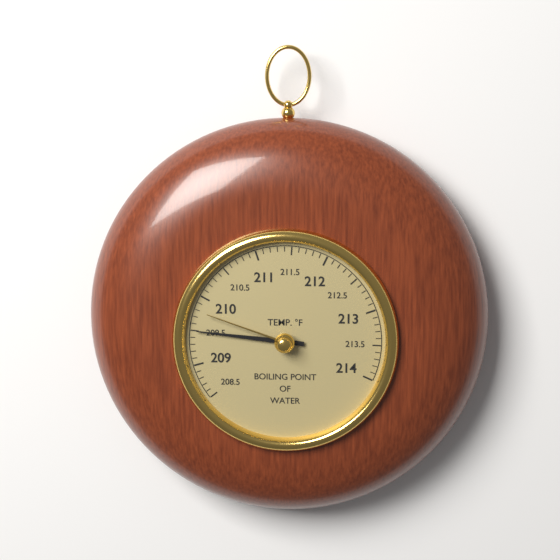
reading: 209.5 °F
